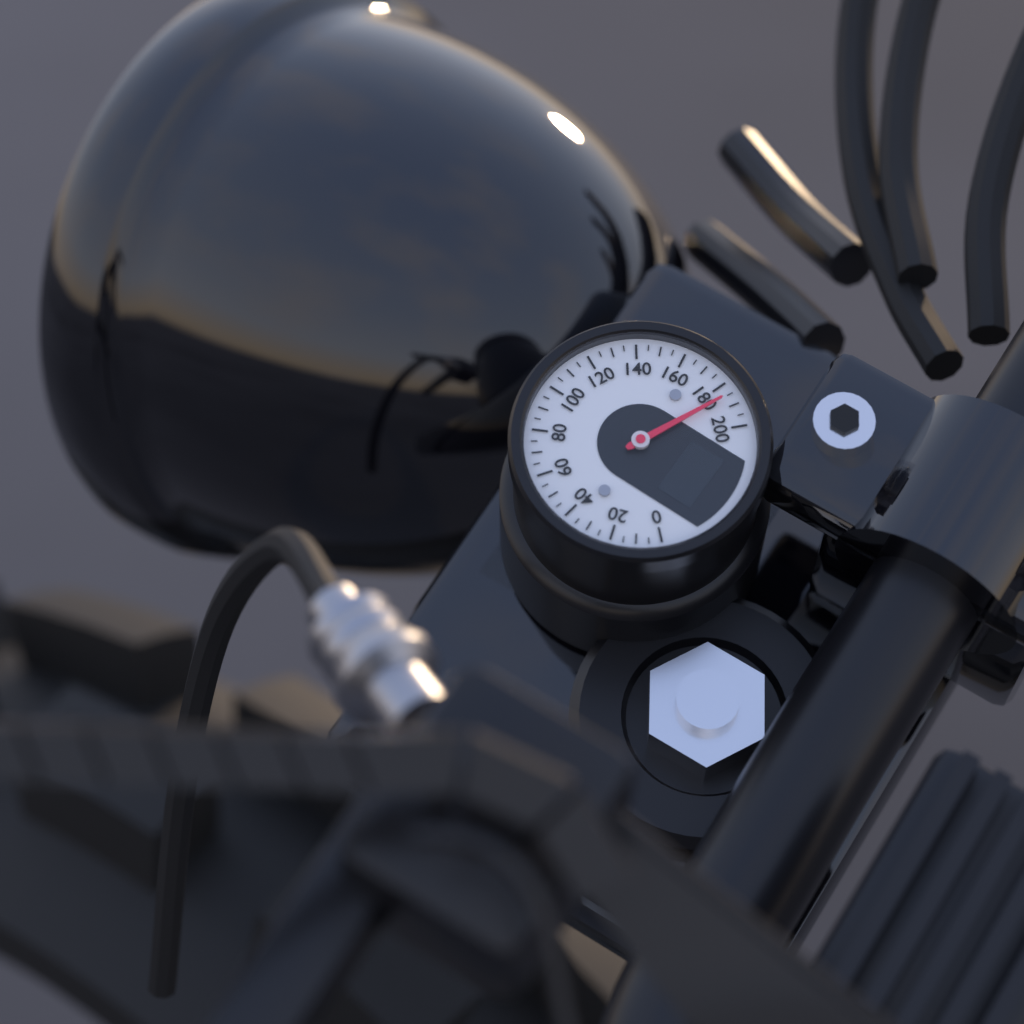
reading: 185 (no unit)
